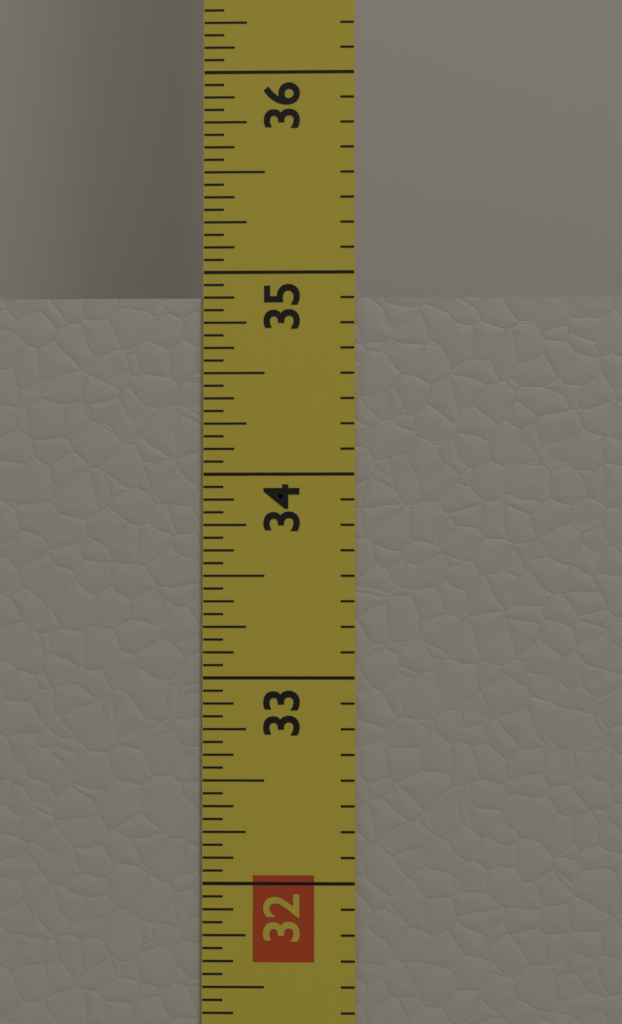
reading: 34.8750 in
